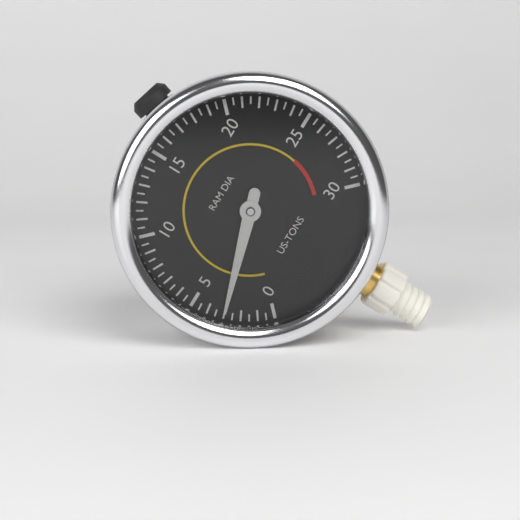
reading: 3.0 US-TONS
